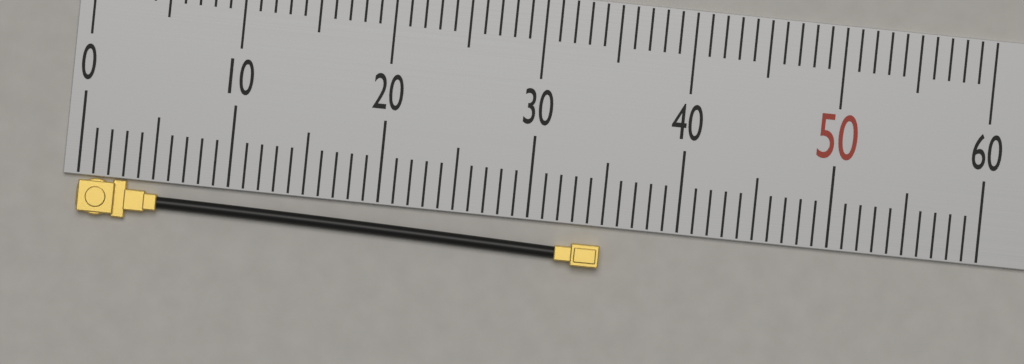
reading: 35 (no unit)
